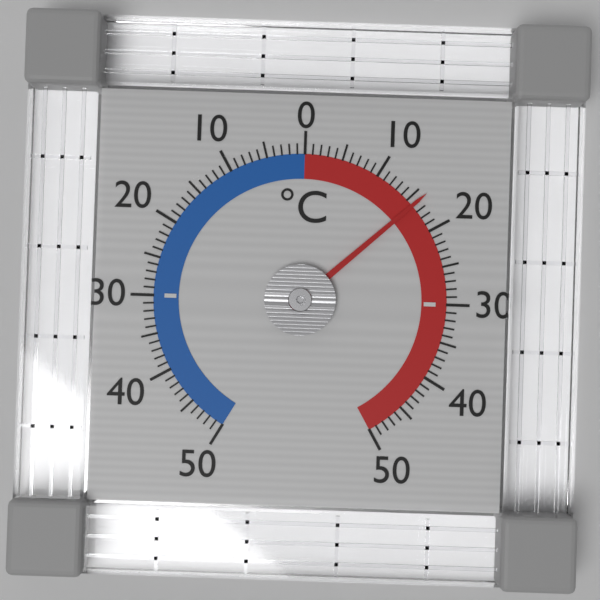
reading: 16 °C
